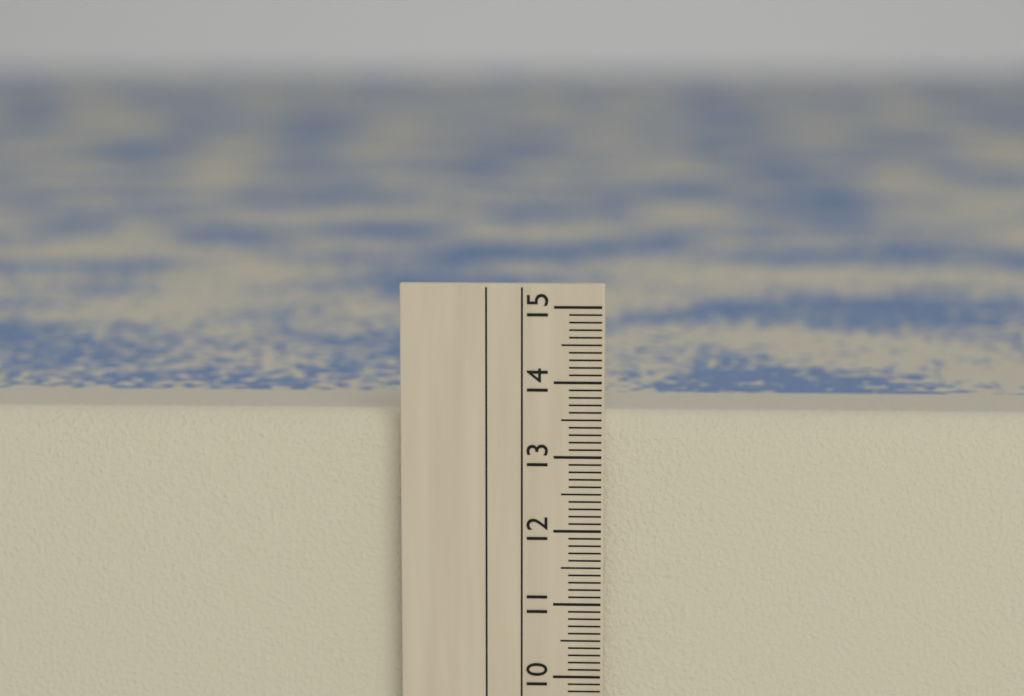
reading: 13.5 cm
